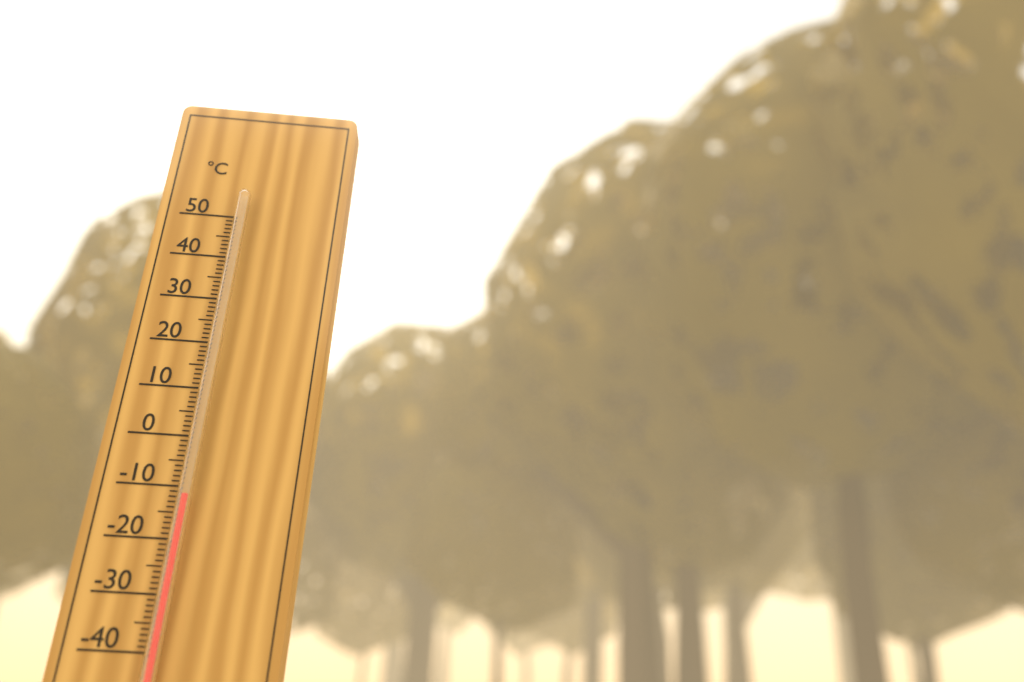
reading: -12 °C
